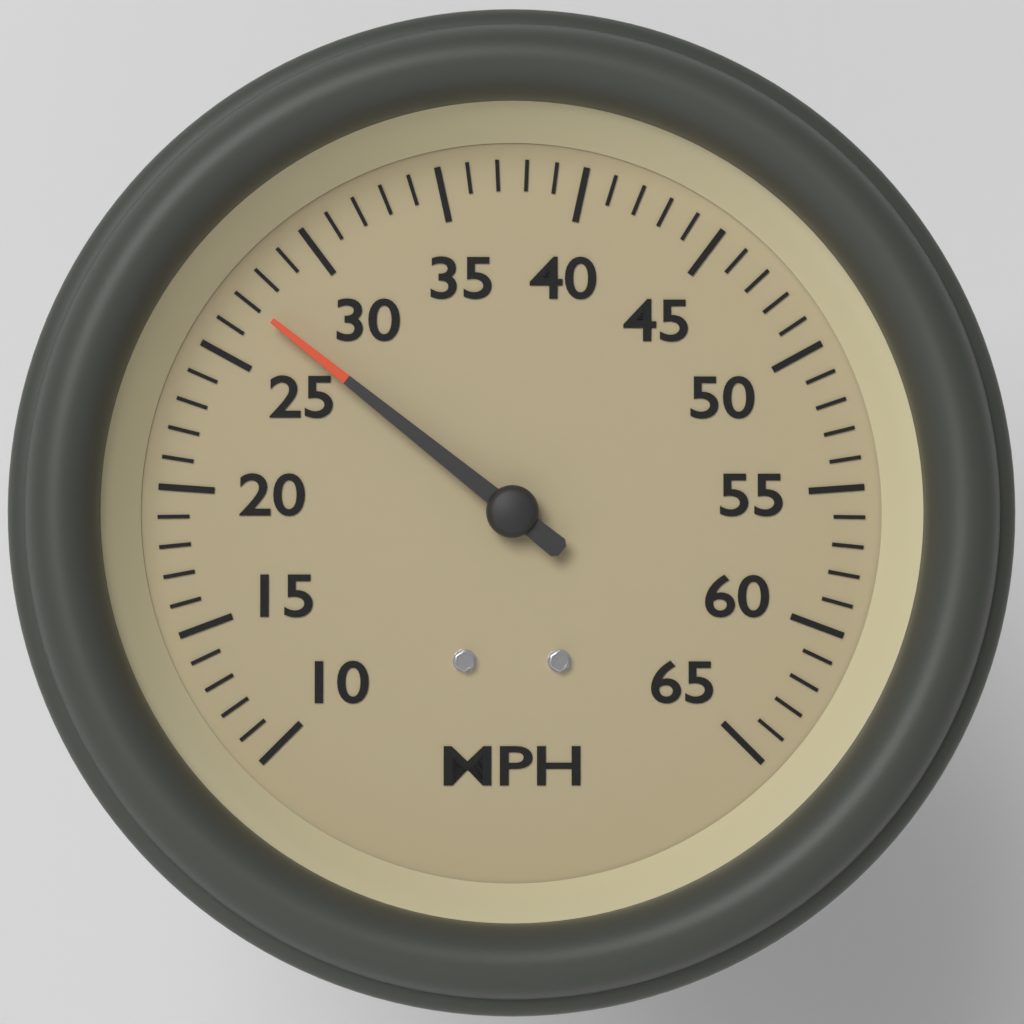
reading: 27 MPH
